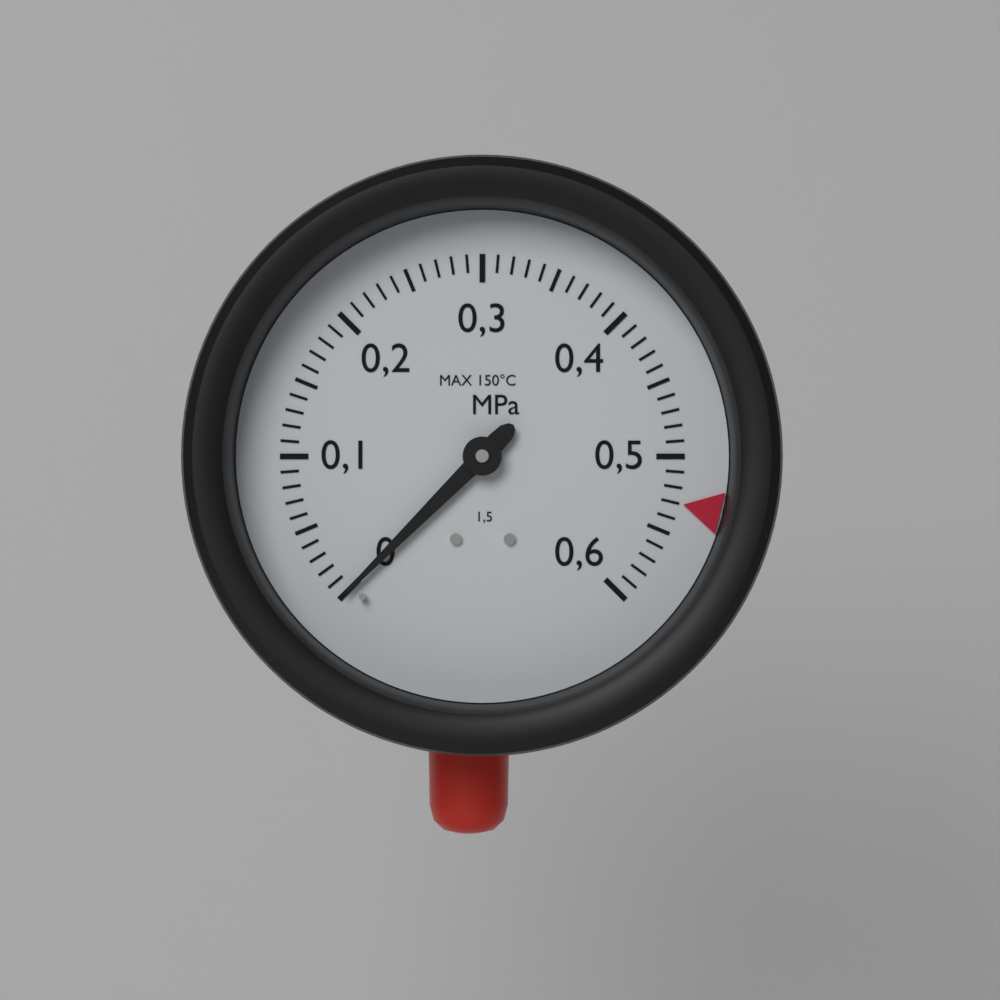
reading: 0.00 MPa
